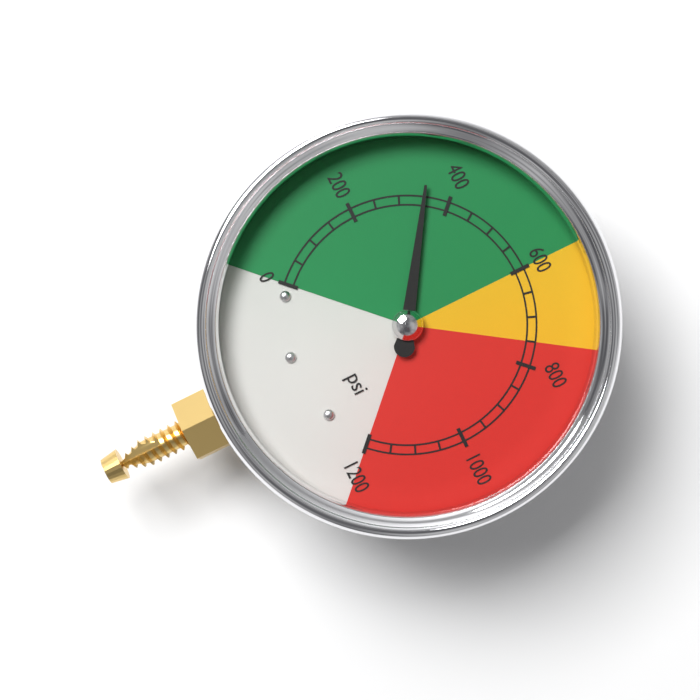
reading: 350 psi
